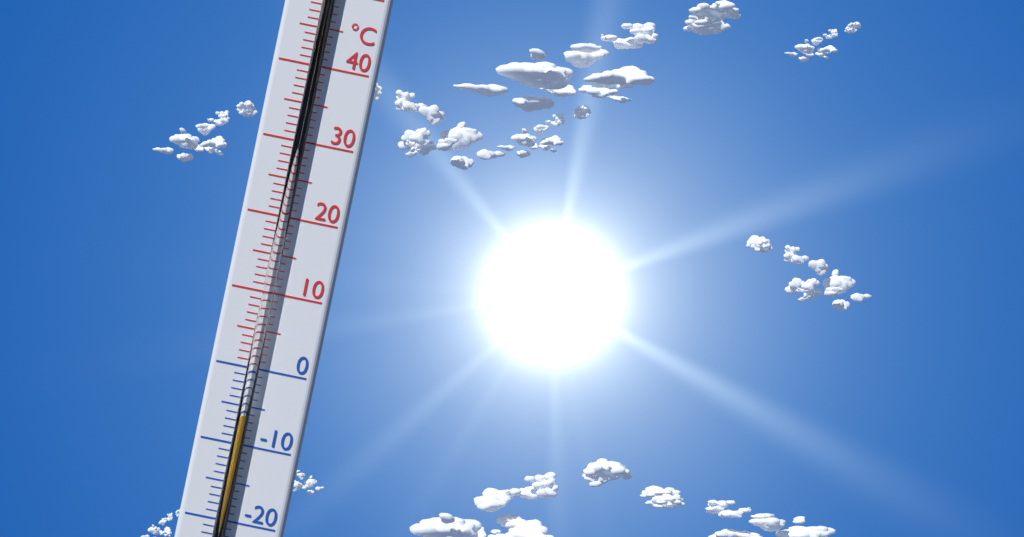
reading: -6 °C
